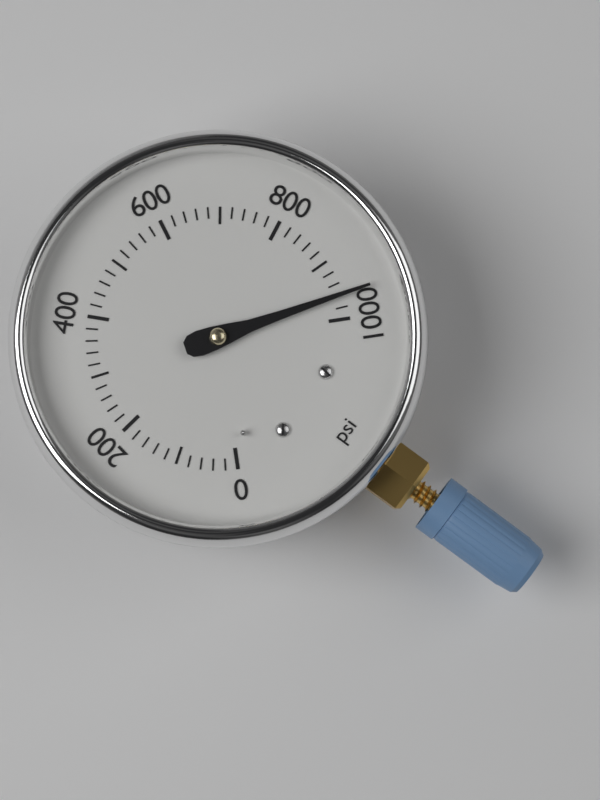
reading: 960 psi
